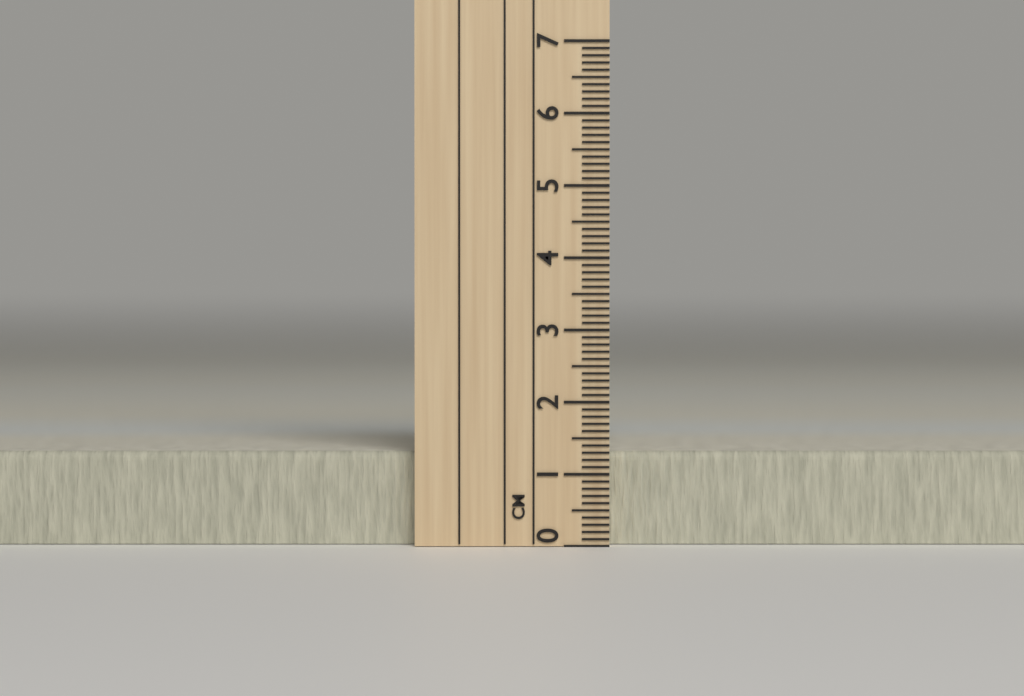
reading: 1.3 cm
